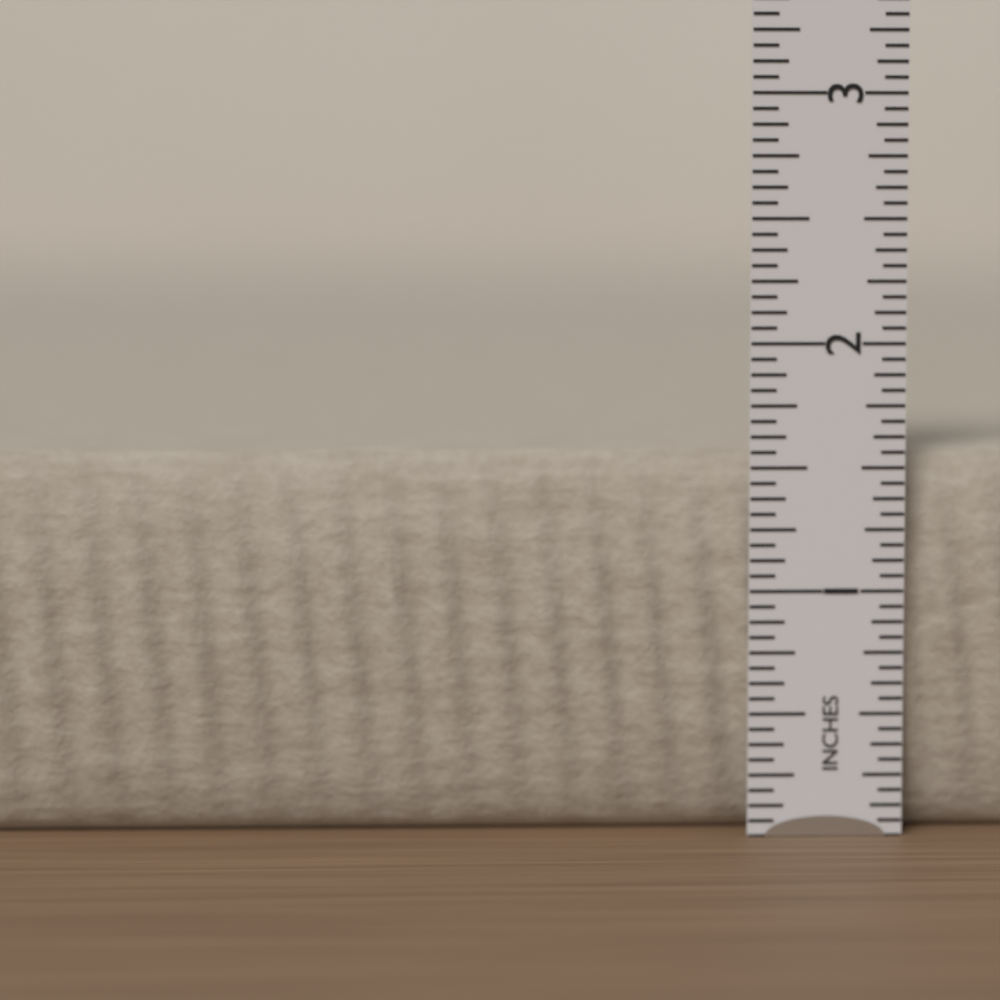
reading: 1.5625 in
